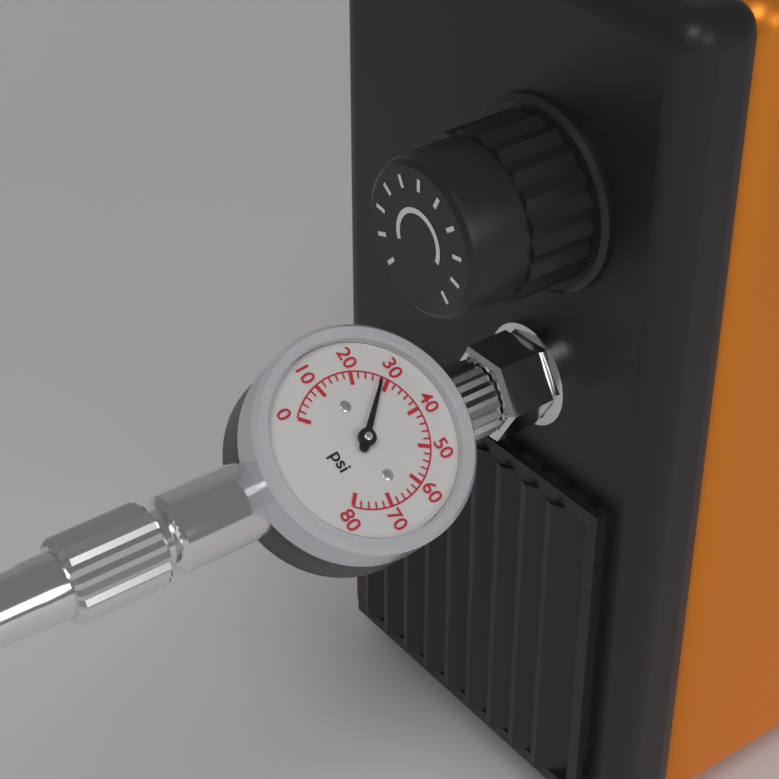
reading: 28 psi
